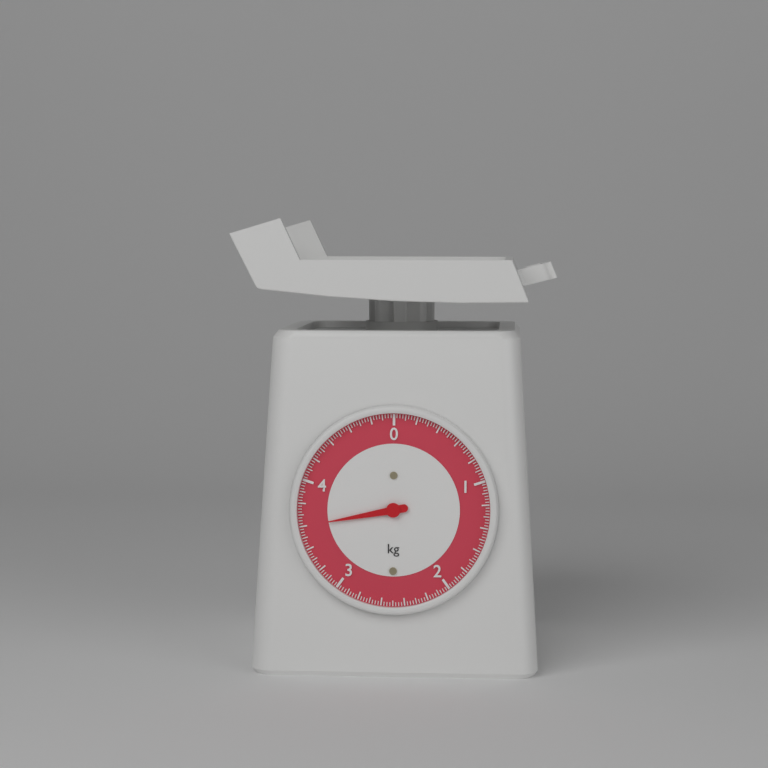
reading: 3.600 kg
